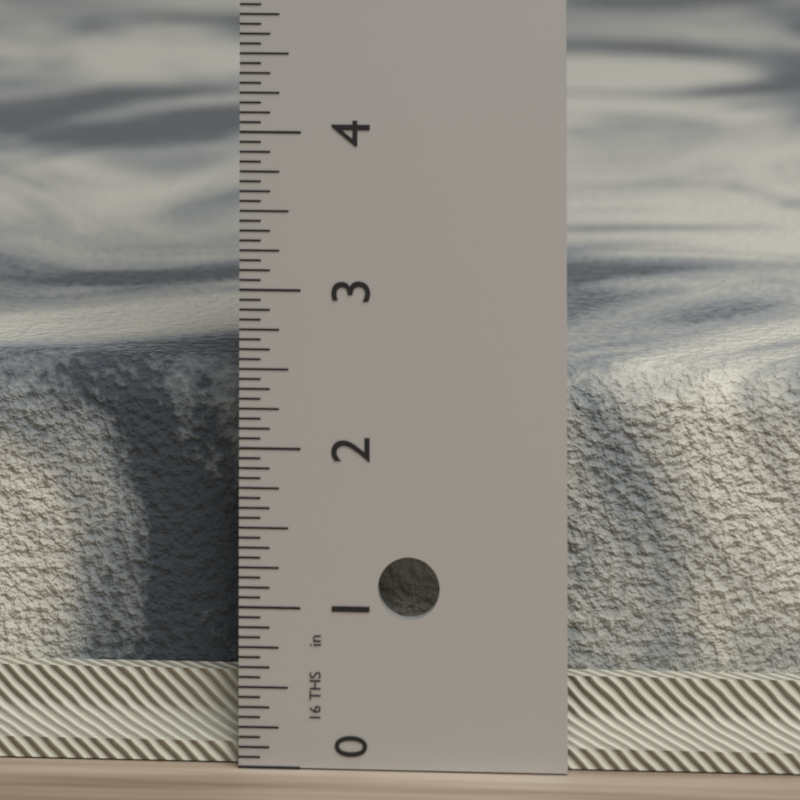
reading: 2.4375 in
